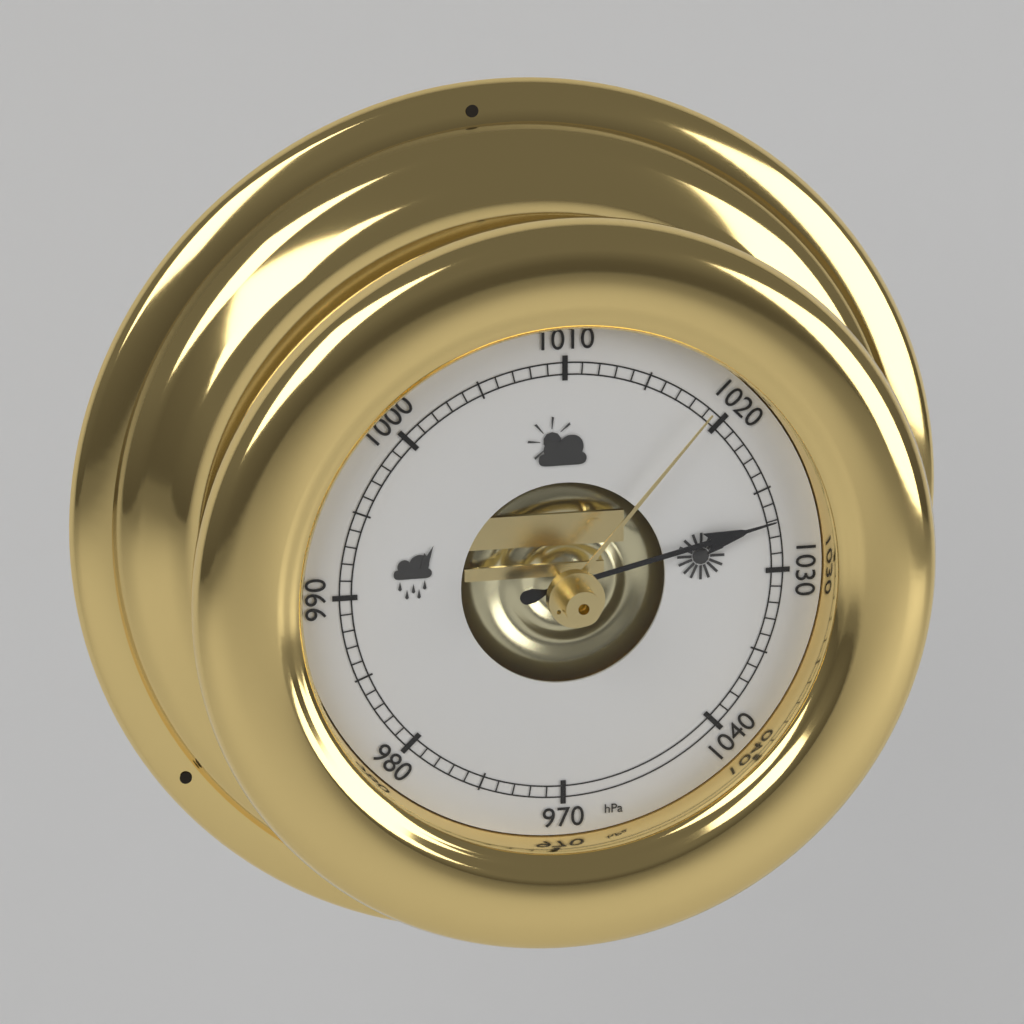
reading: 1027 hPa
